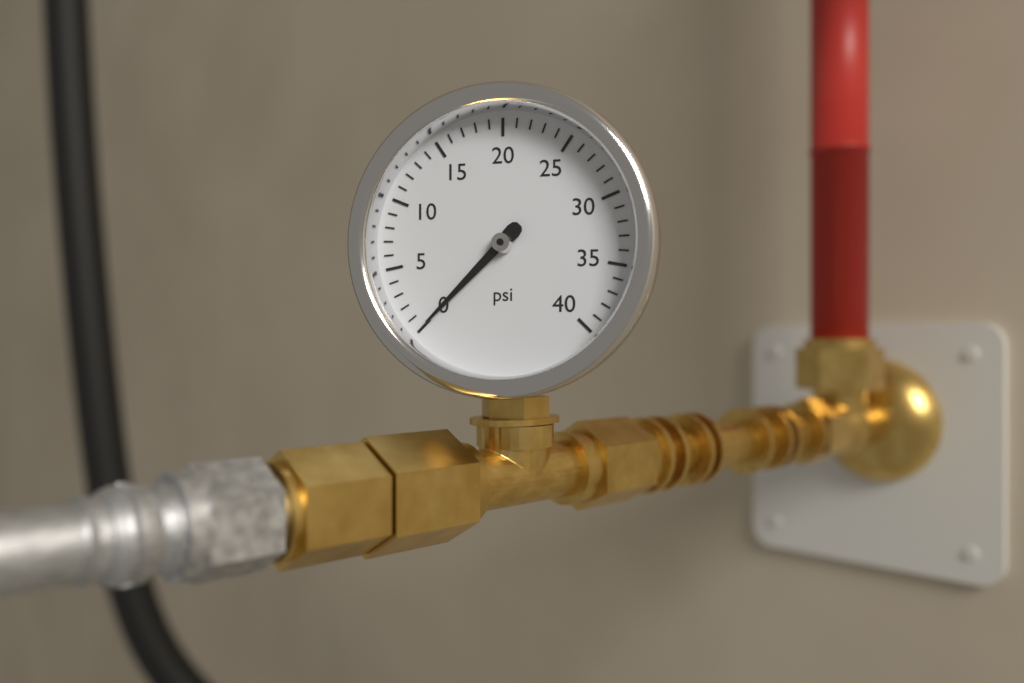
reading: 0 psi
